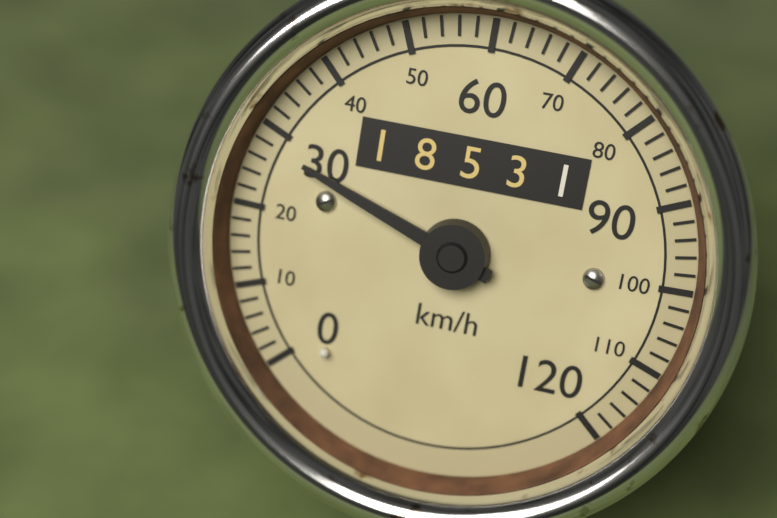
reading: 28 km/h
